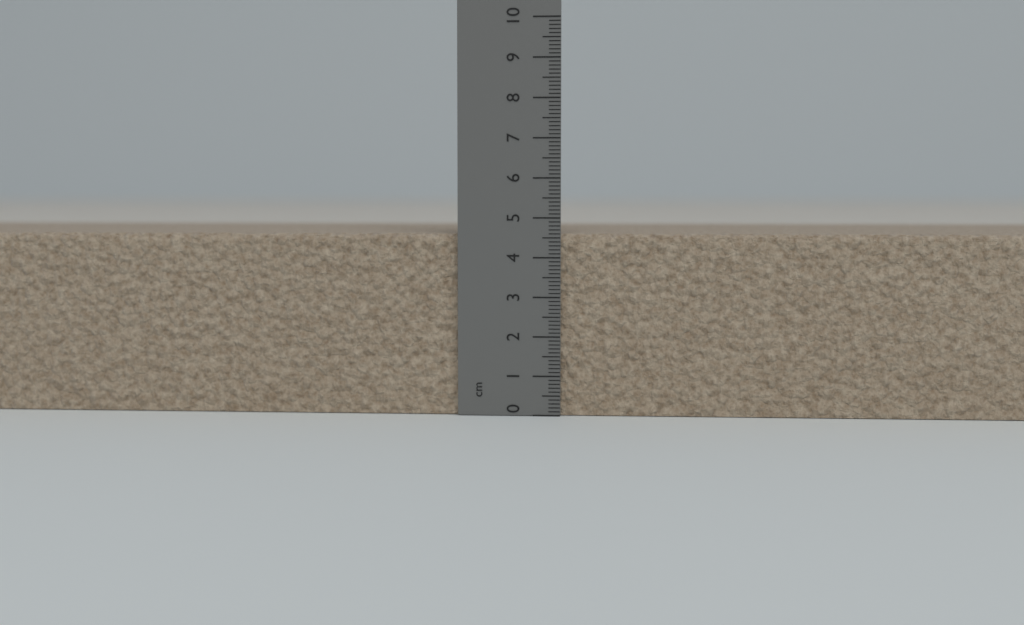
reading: 4.6 cm
